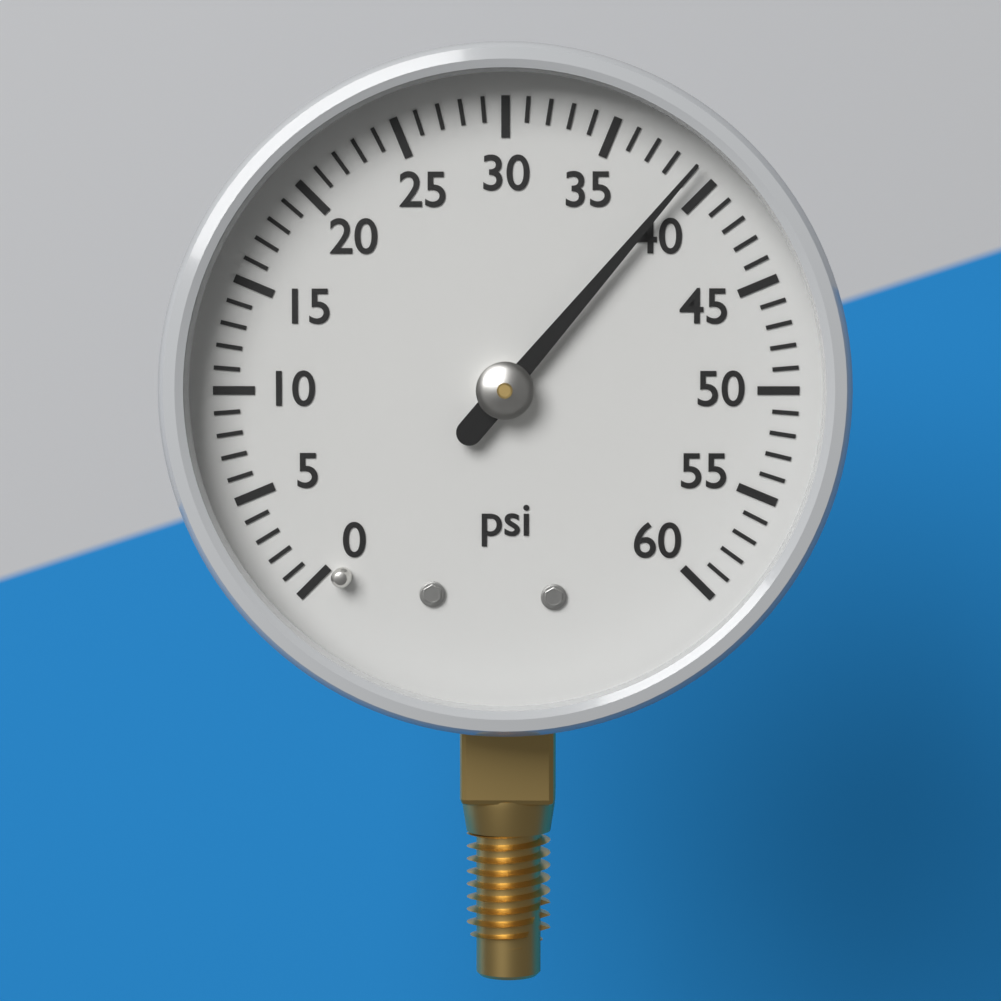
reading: 39 psi
